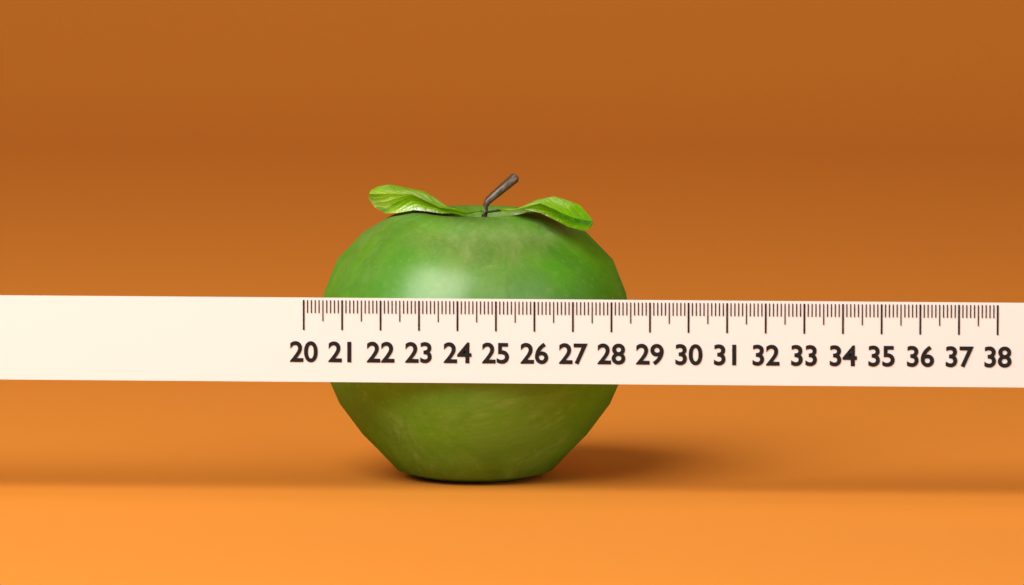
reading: 28.3 (no unit)
